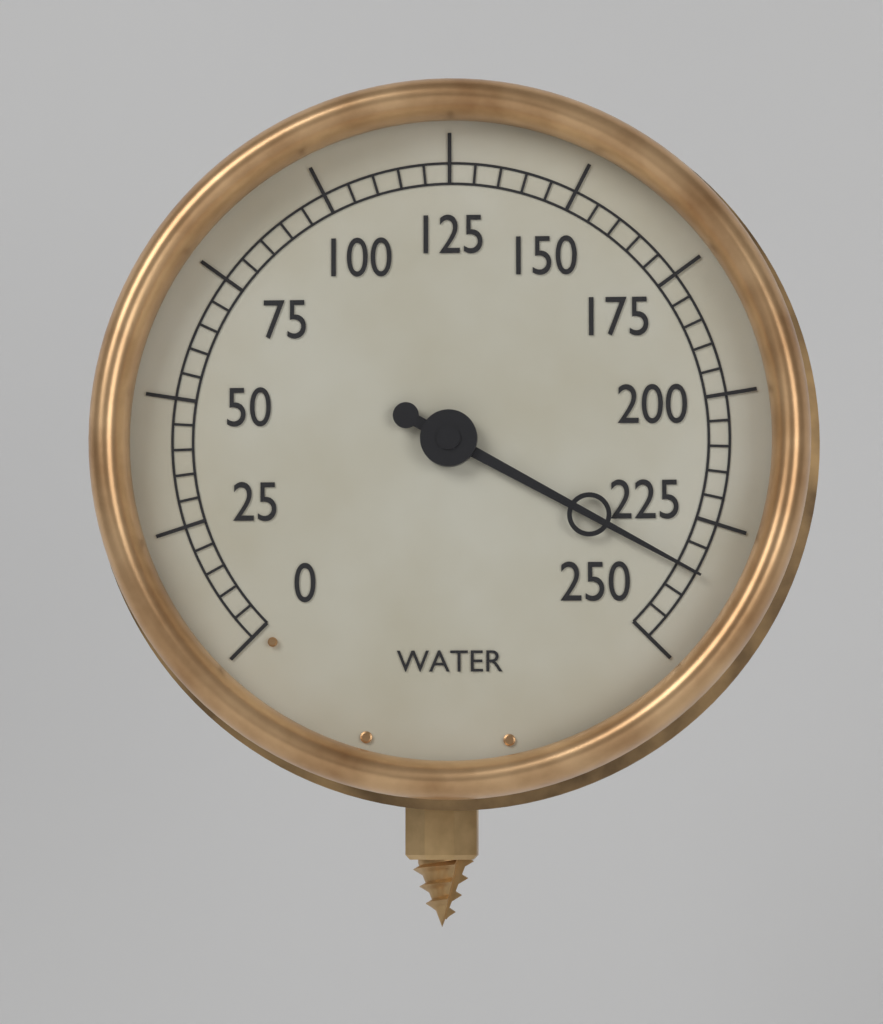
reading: 235 (no unit)
